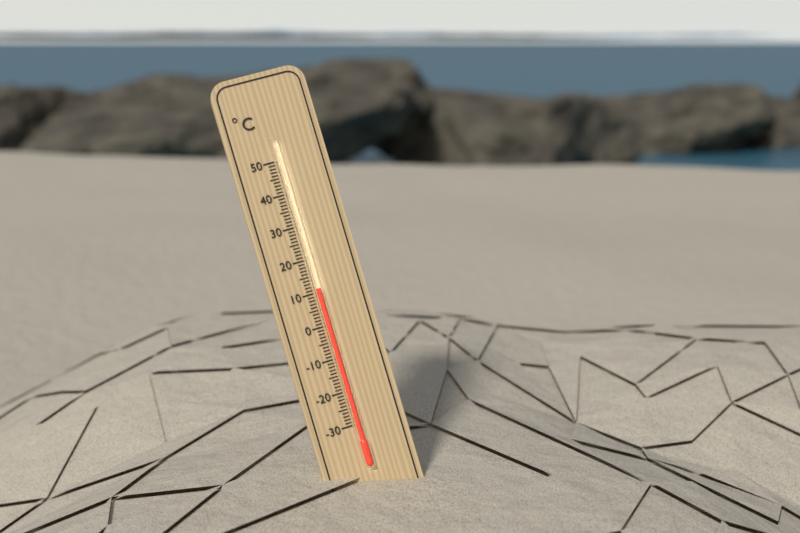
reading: 11 °C
